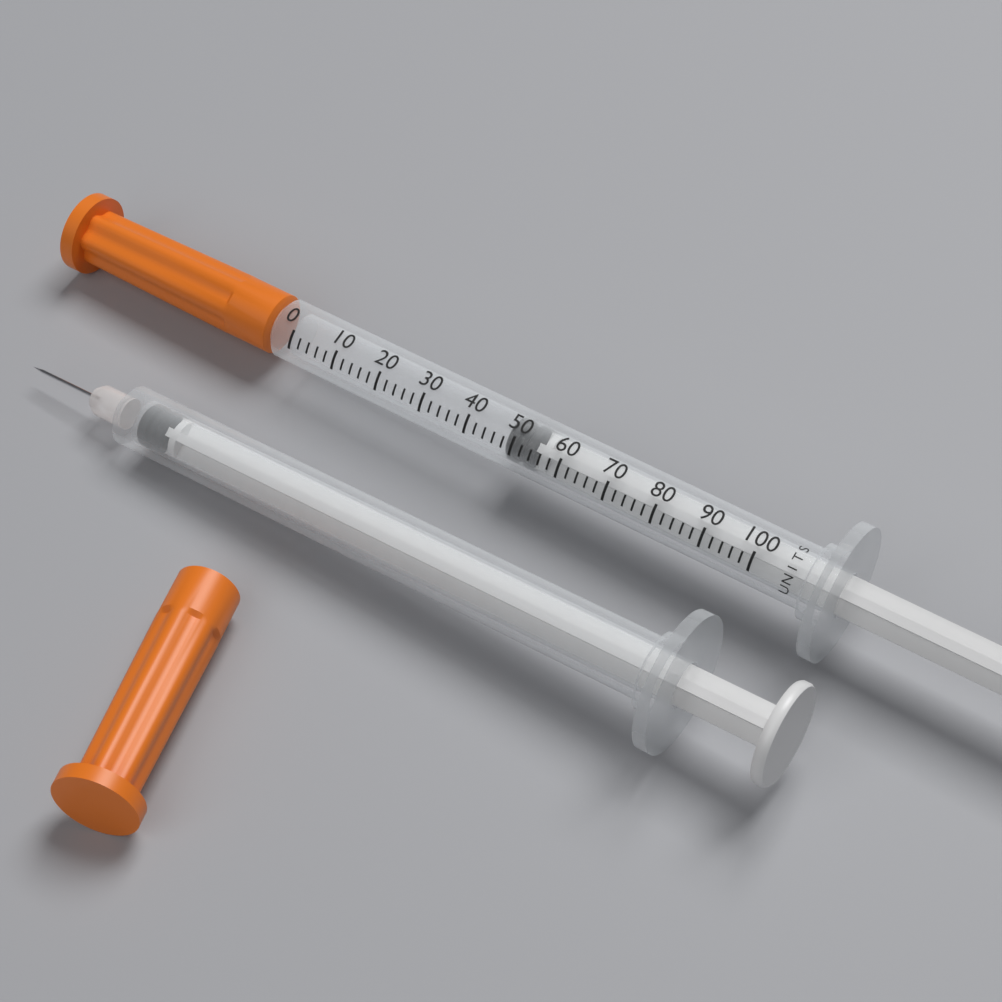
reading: 48 units
